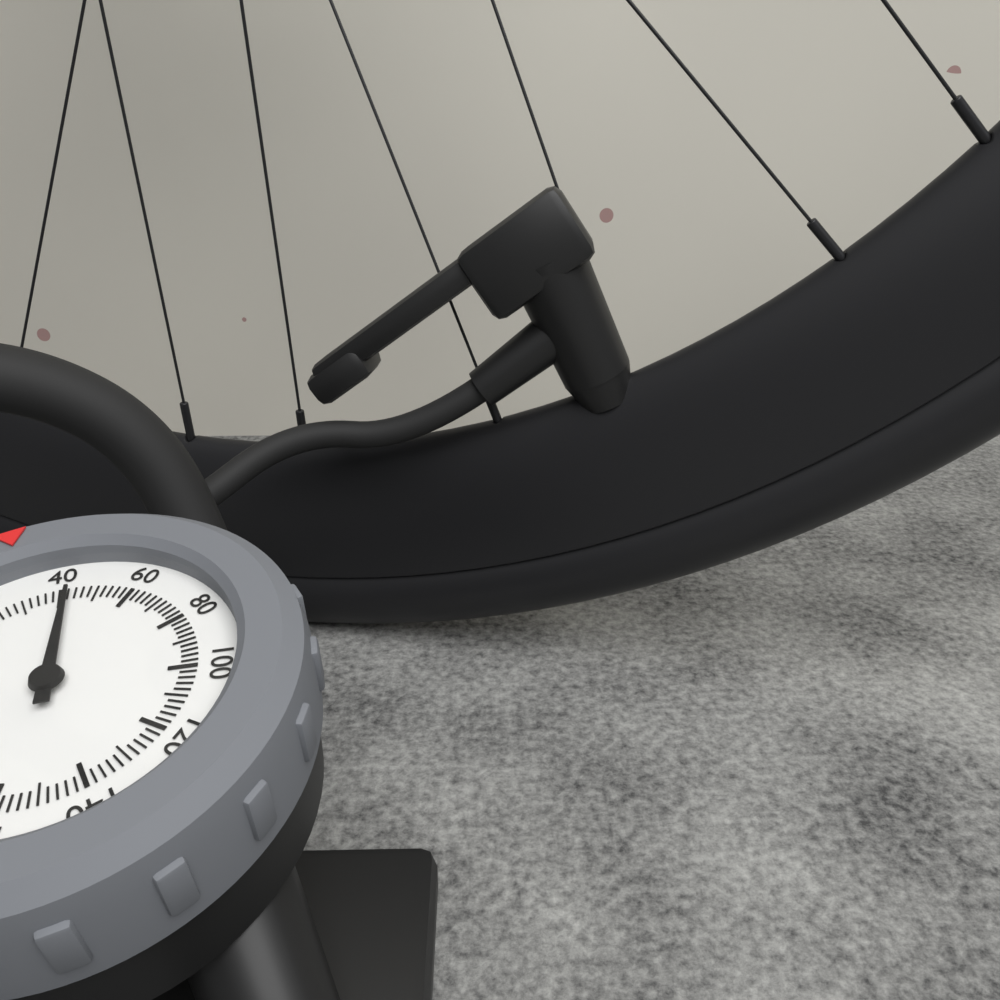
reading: 42 psi
